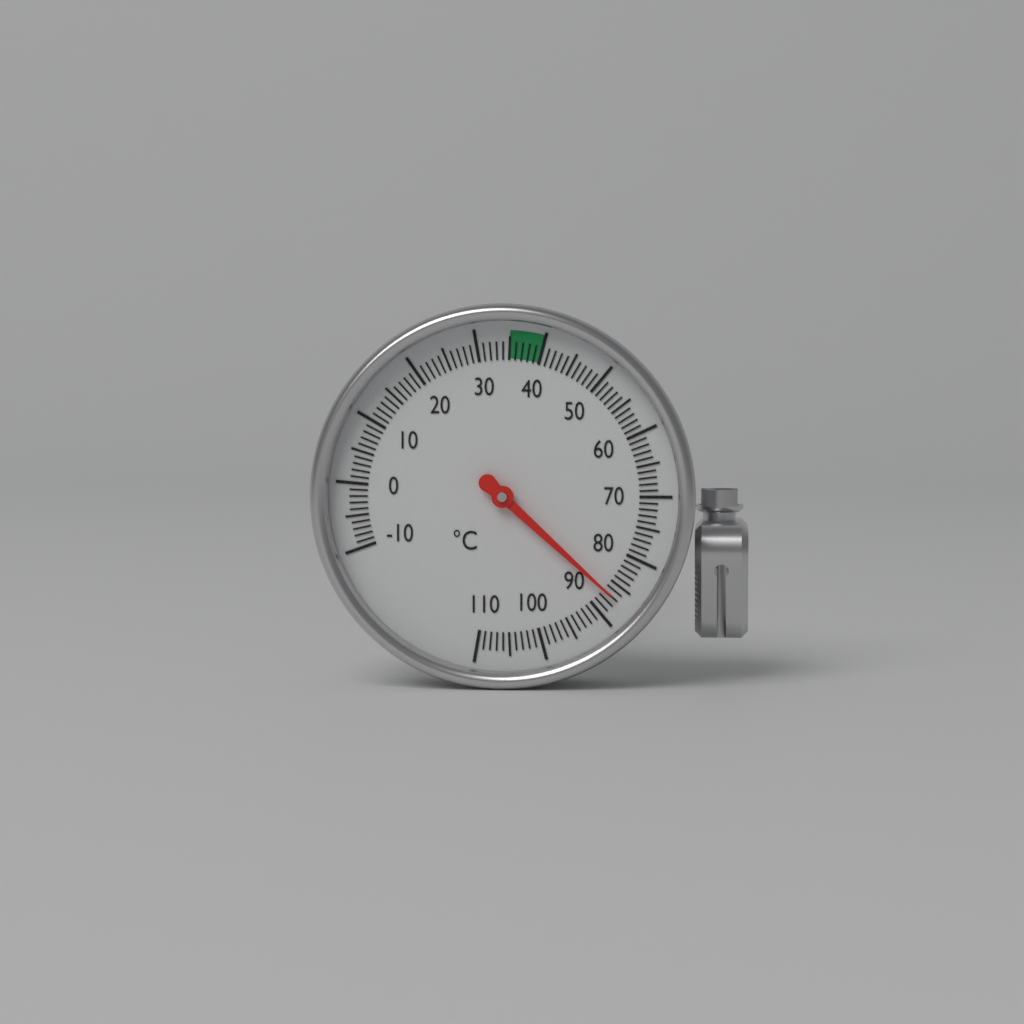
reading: 87 °C
